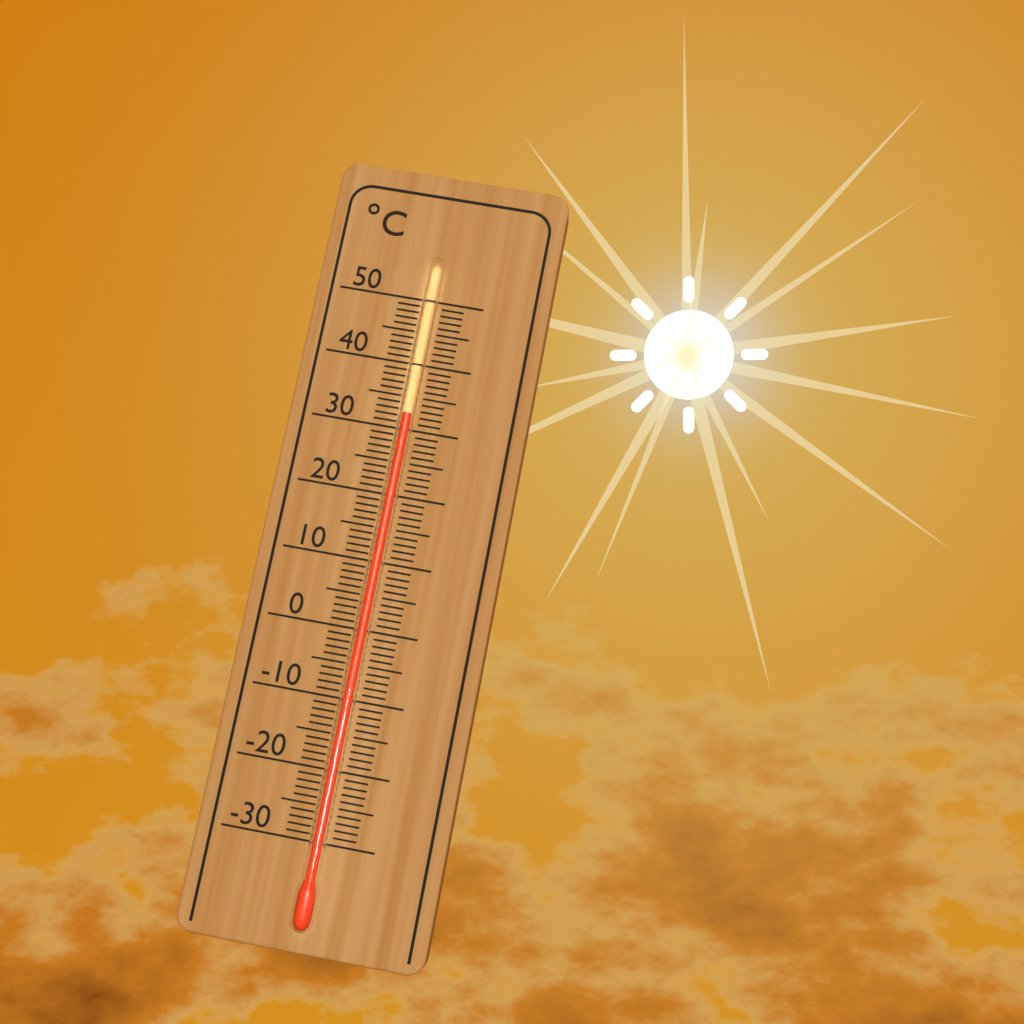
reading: 32 °C
